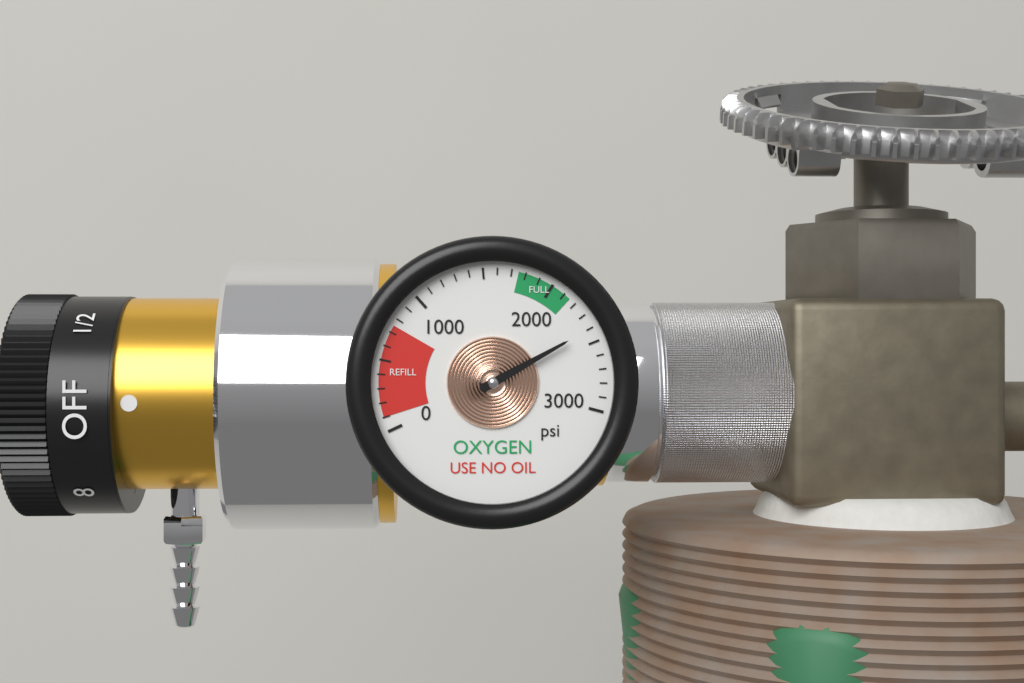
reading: 2400 psi
